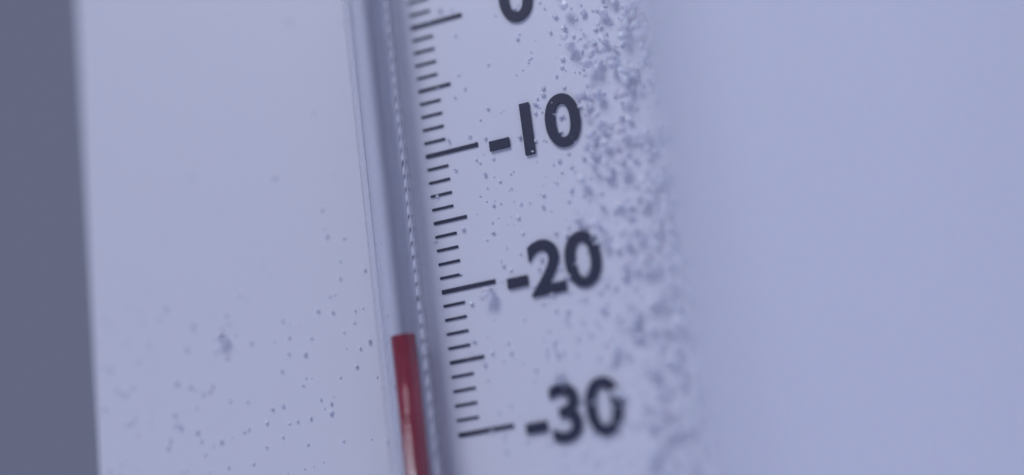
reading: -23 °C
